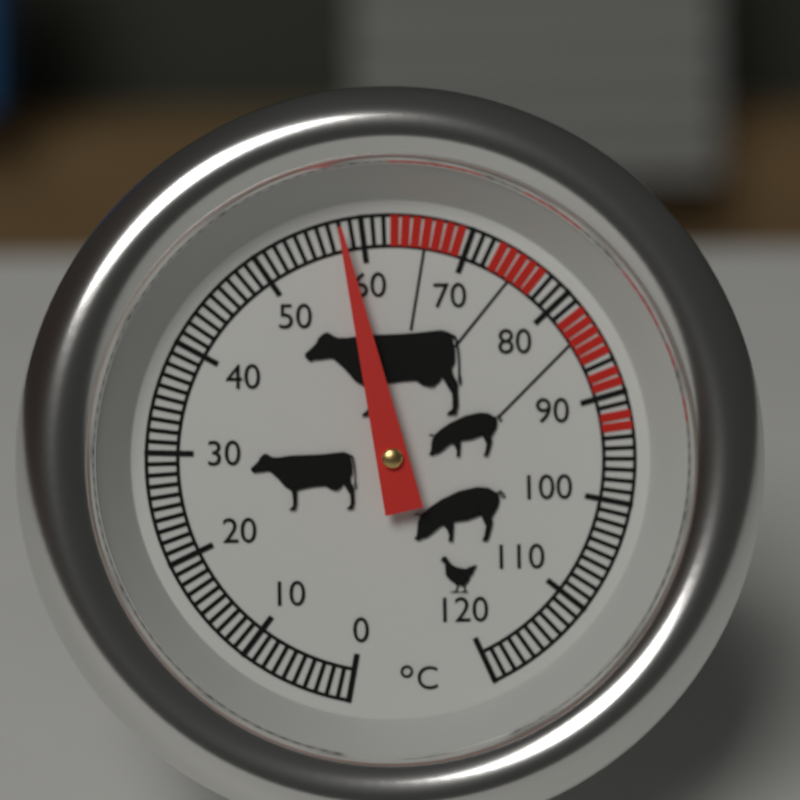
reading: 58 °C
